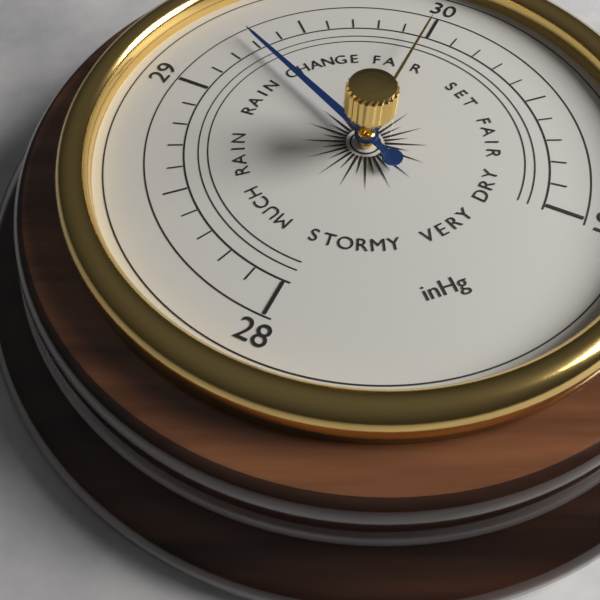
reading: 29.3 inHg
